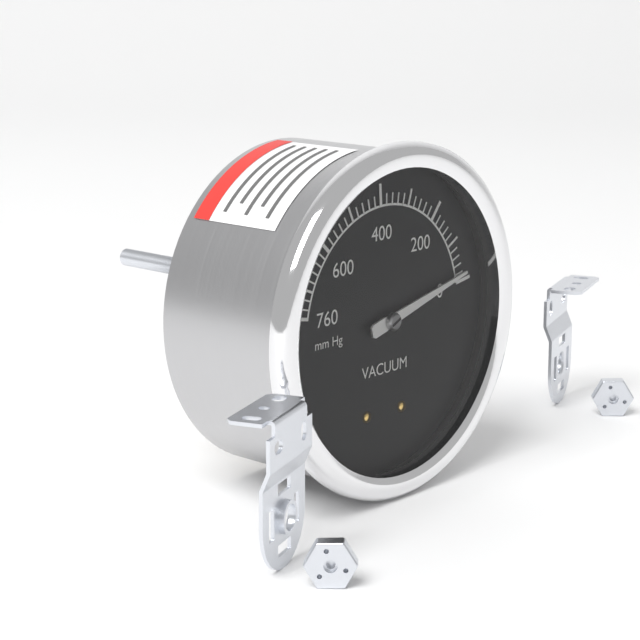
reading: 20 mm Hg
